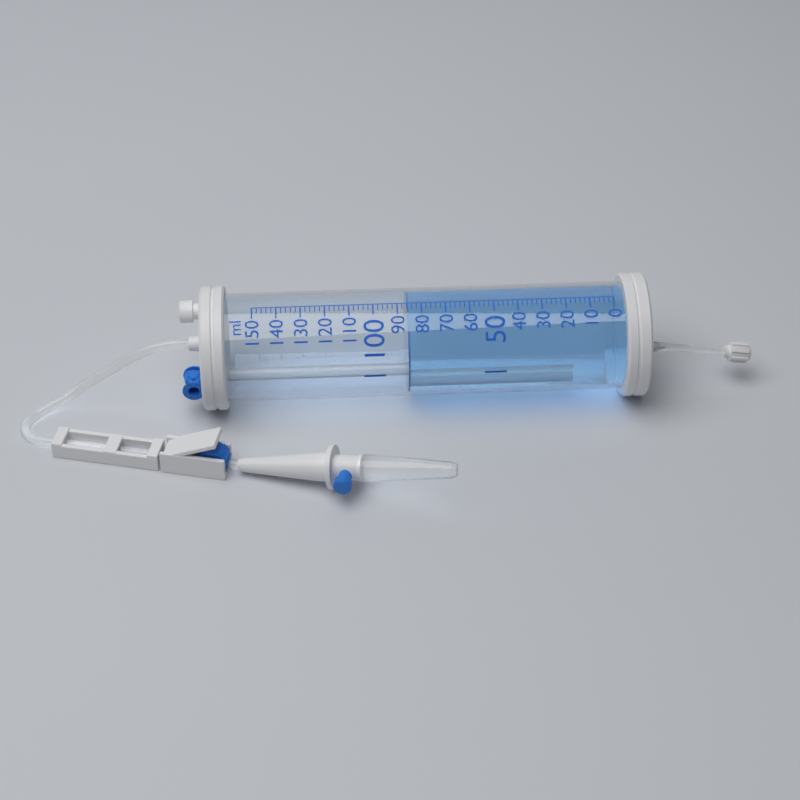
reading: 86 ml
